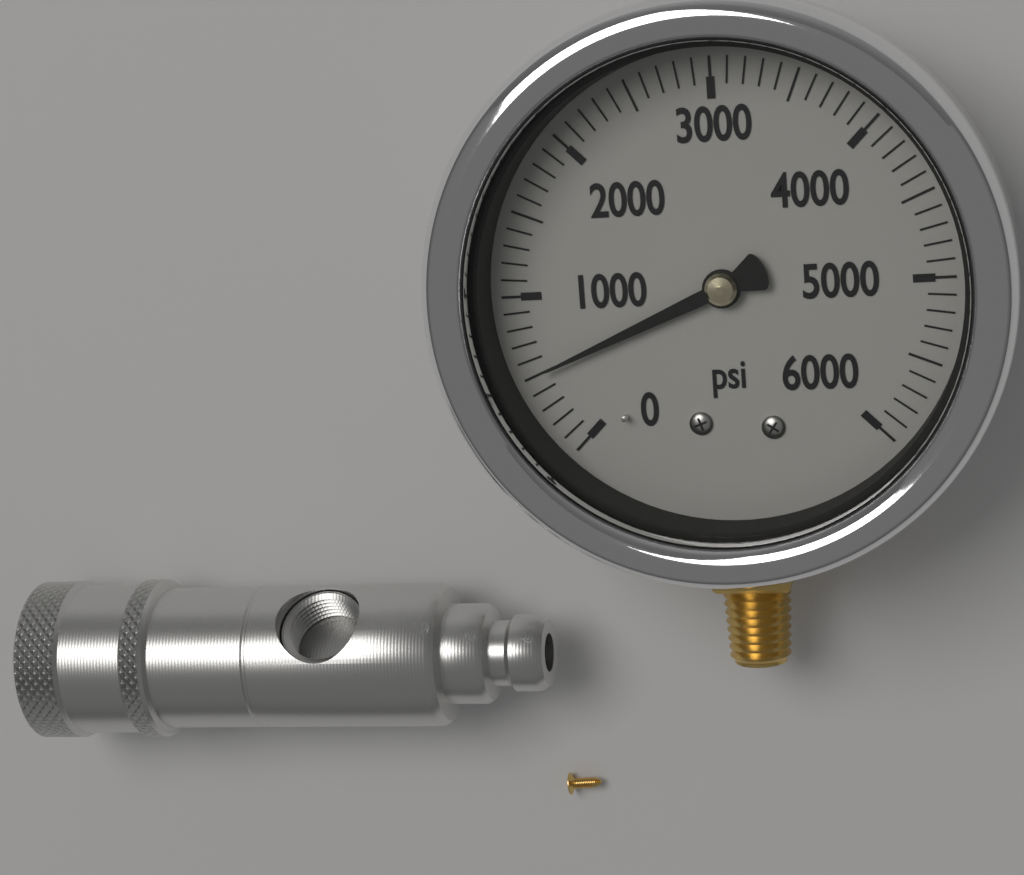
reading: 500 psi
